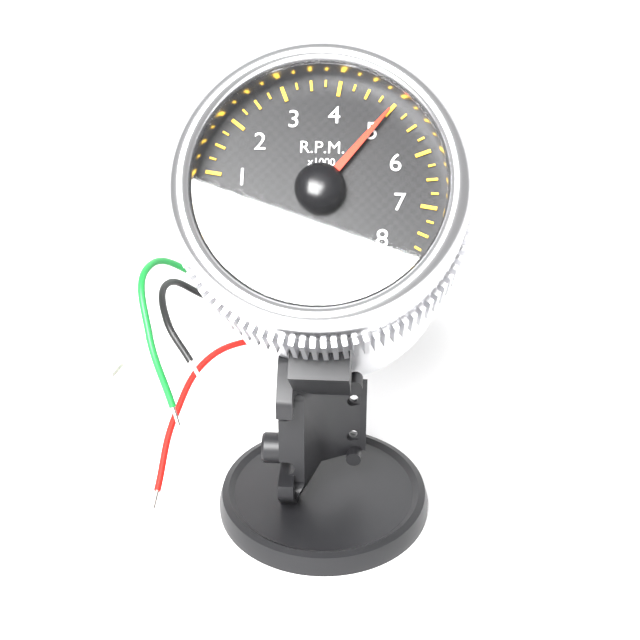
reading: 5.00 x1000 RPM
